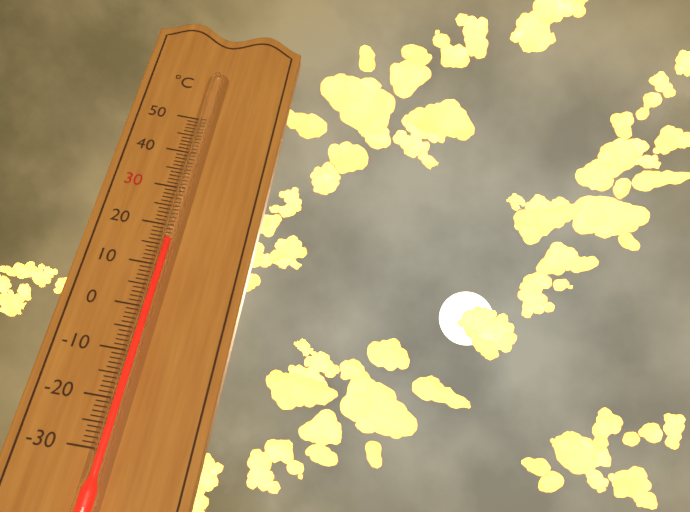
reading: 16 °C
